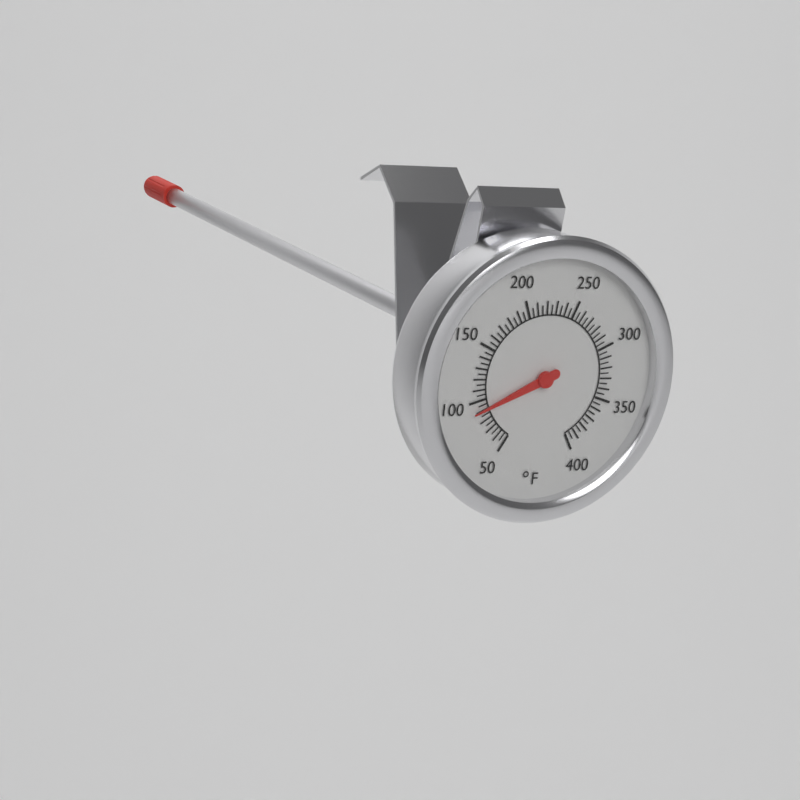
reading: 90 °F
